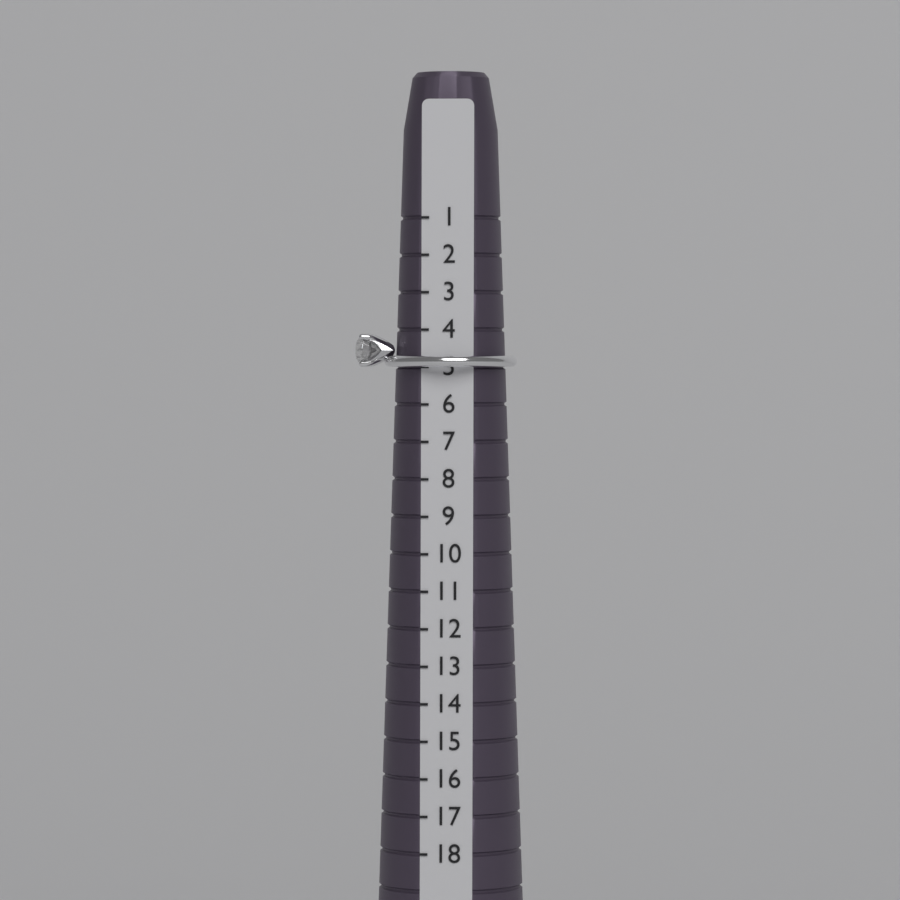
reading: 5 (no unit)
